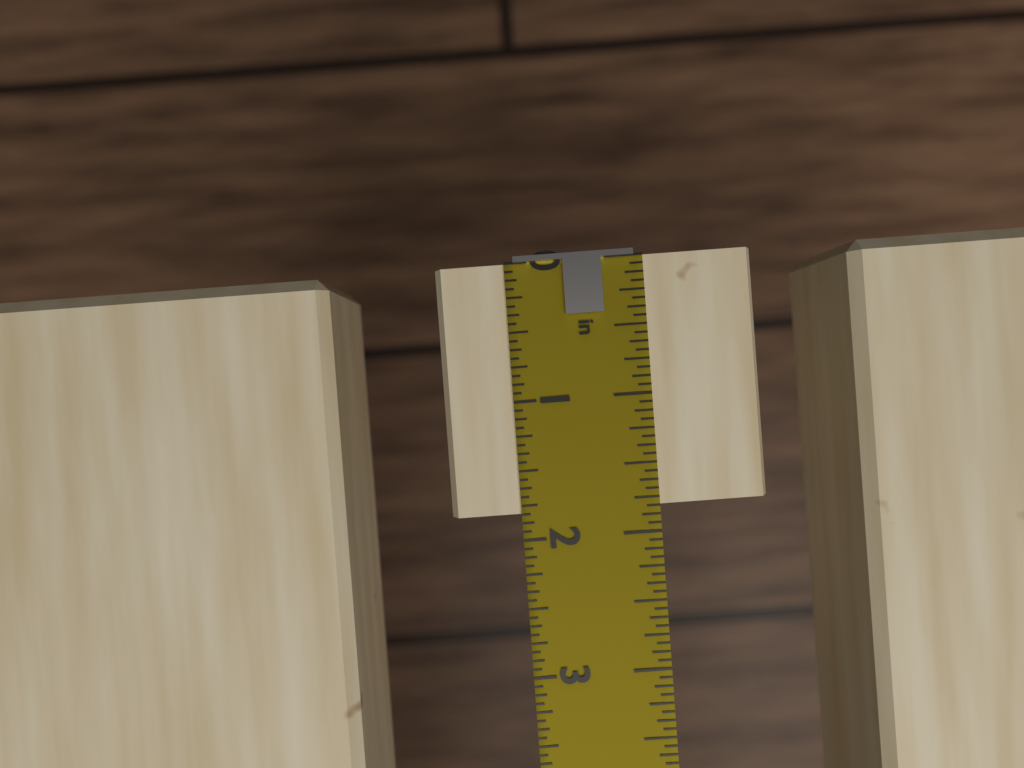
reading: 1.8125 in
